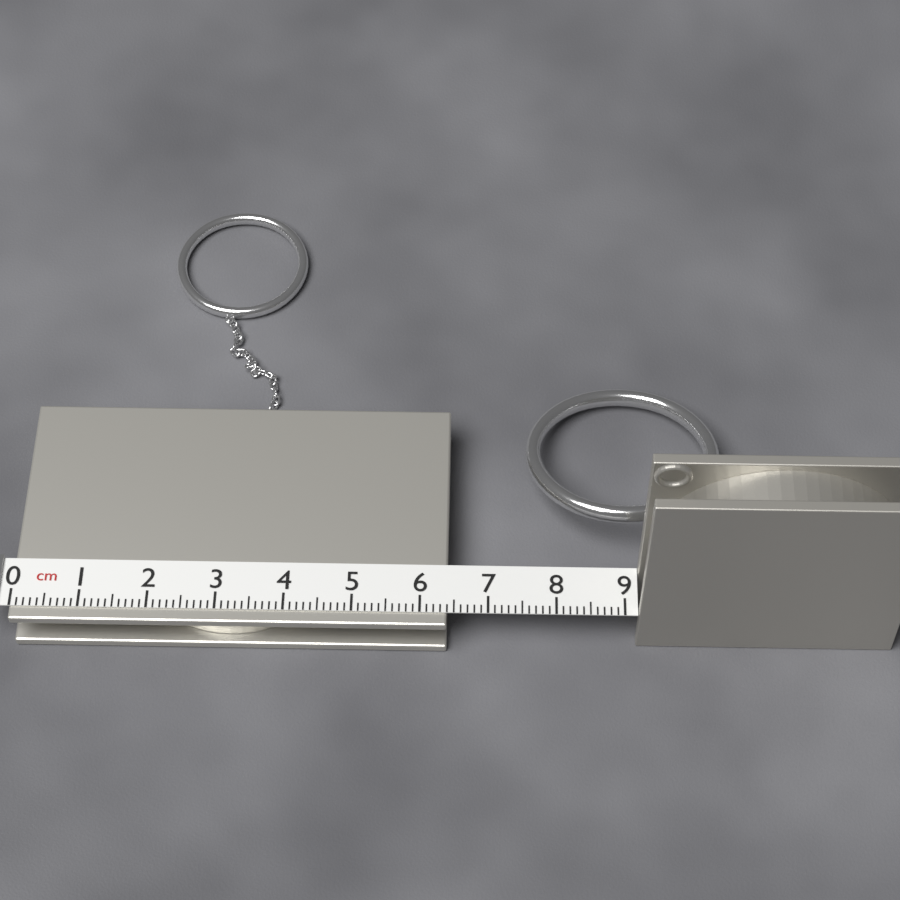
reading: 6.4 cm
